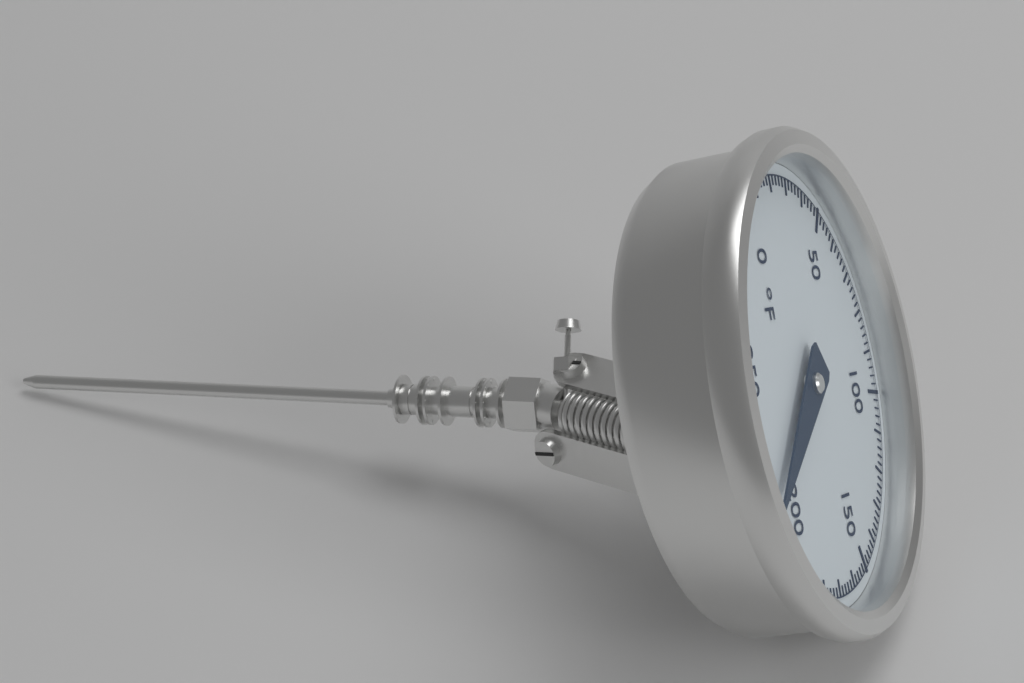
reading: 212 °F
